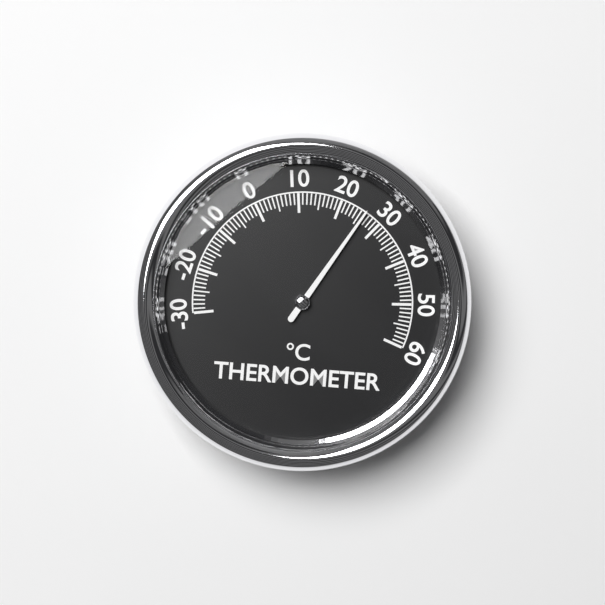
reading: 26 °C
